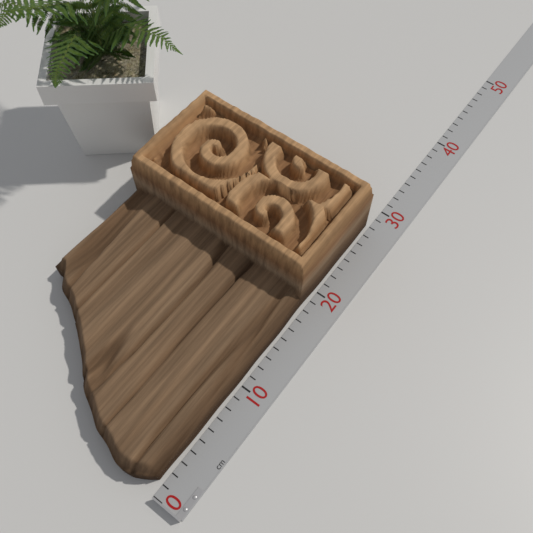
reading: 28 cm
